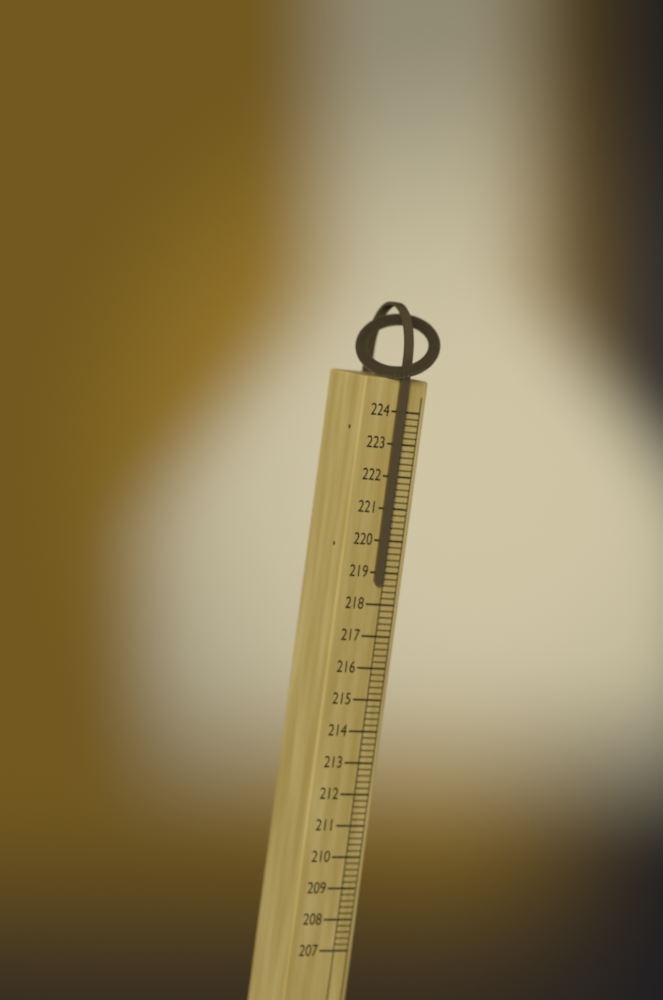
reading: 218.6 (no unit)
